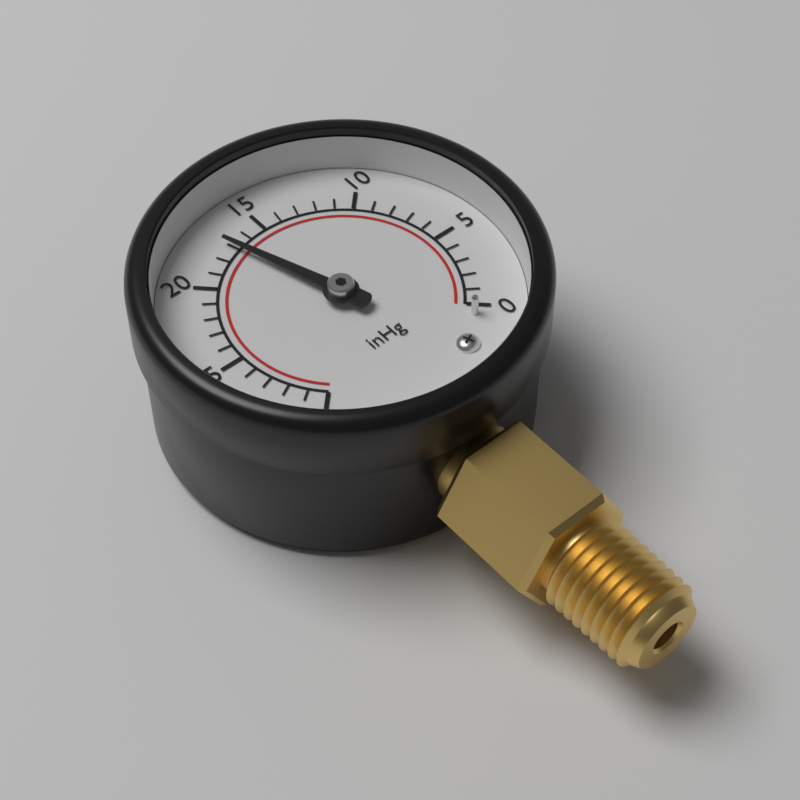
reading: 17 inHg
